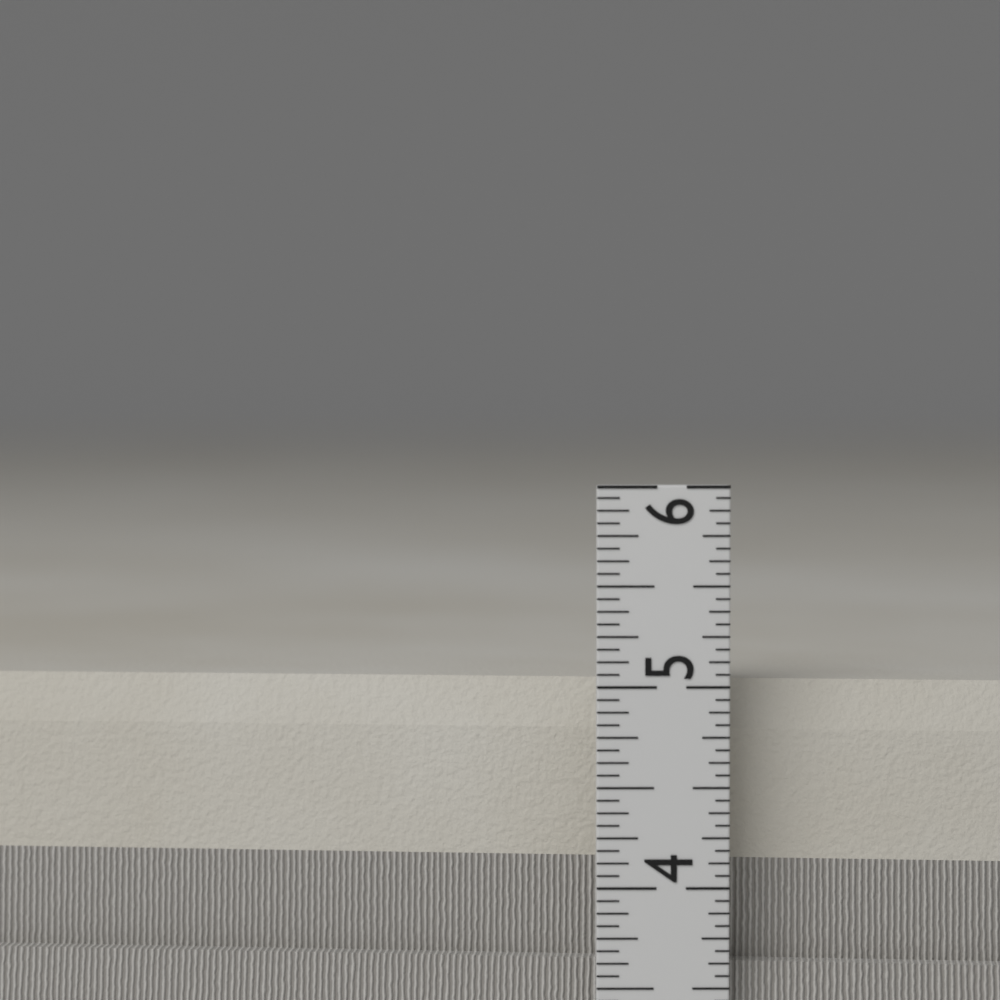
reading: 5.0000 in
